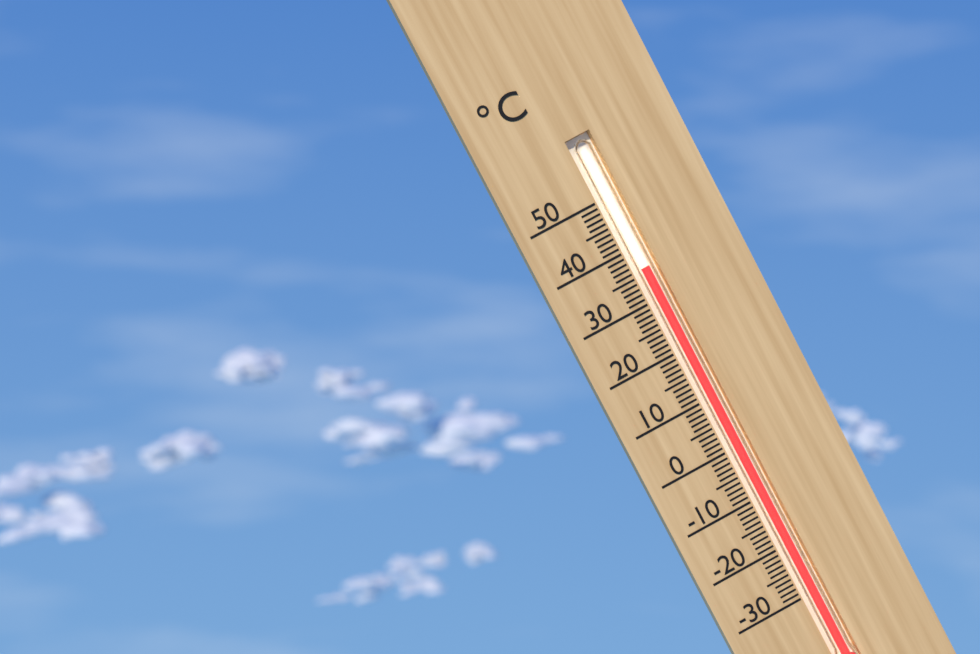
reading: 36 °C
